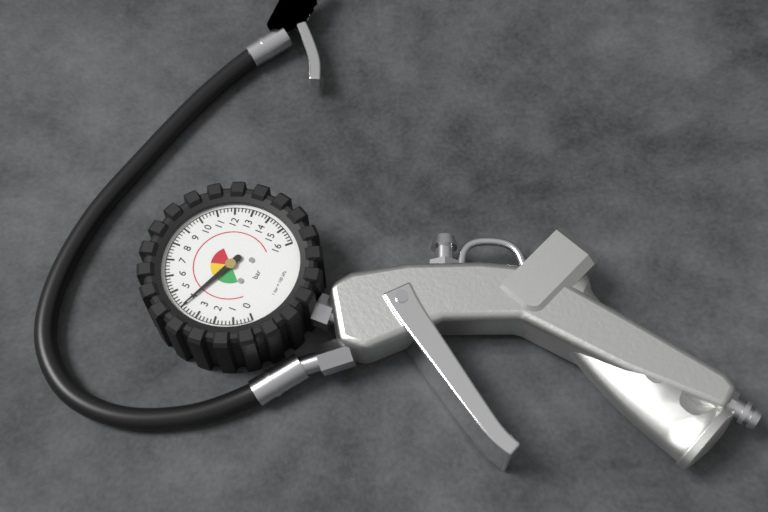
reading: 4.0 bar
